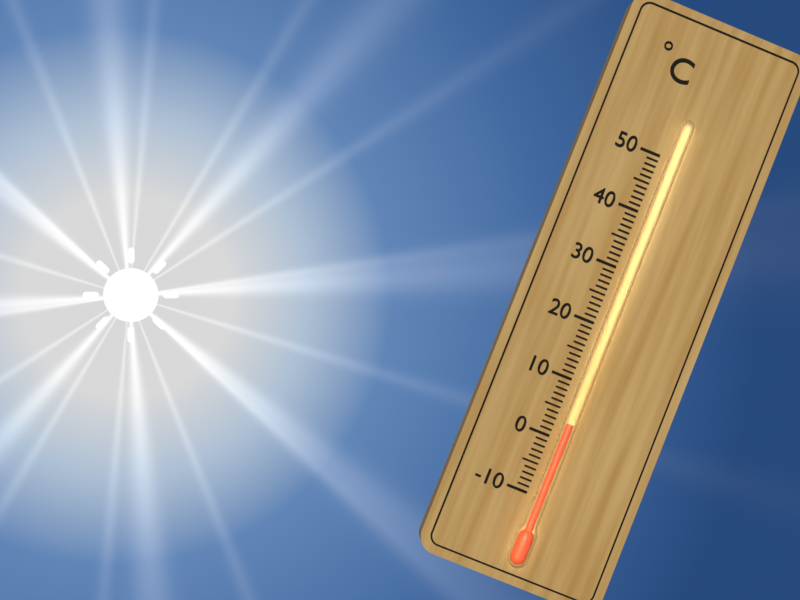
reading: 3 °C
